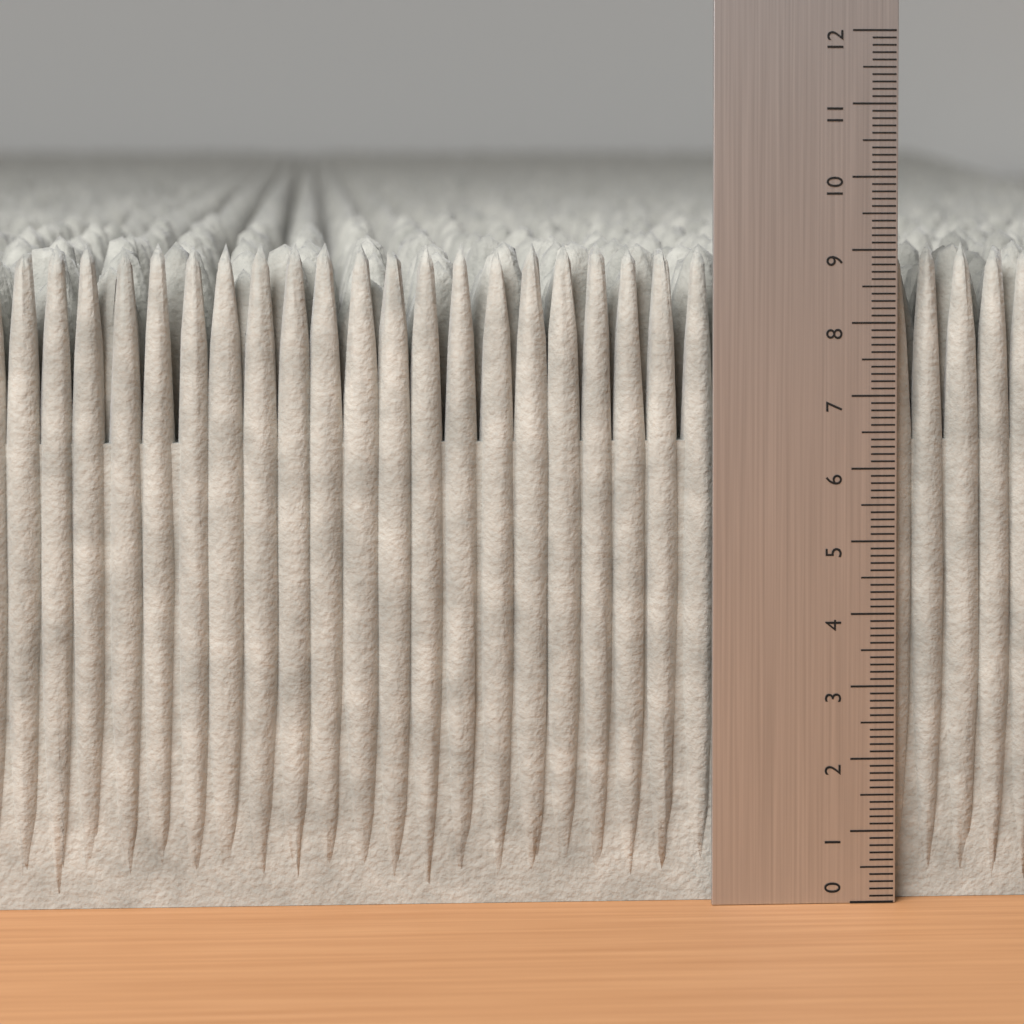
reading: 9.1 (no unit)
